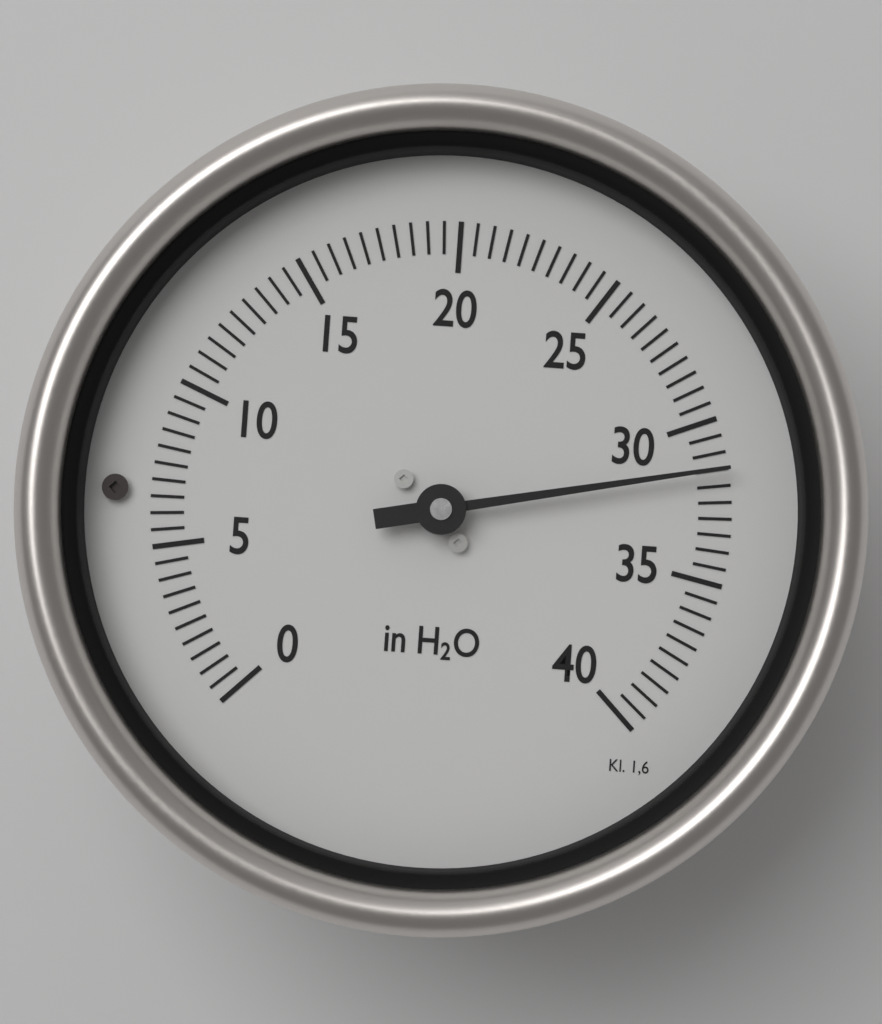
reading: 31.5 in H2O
